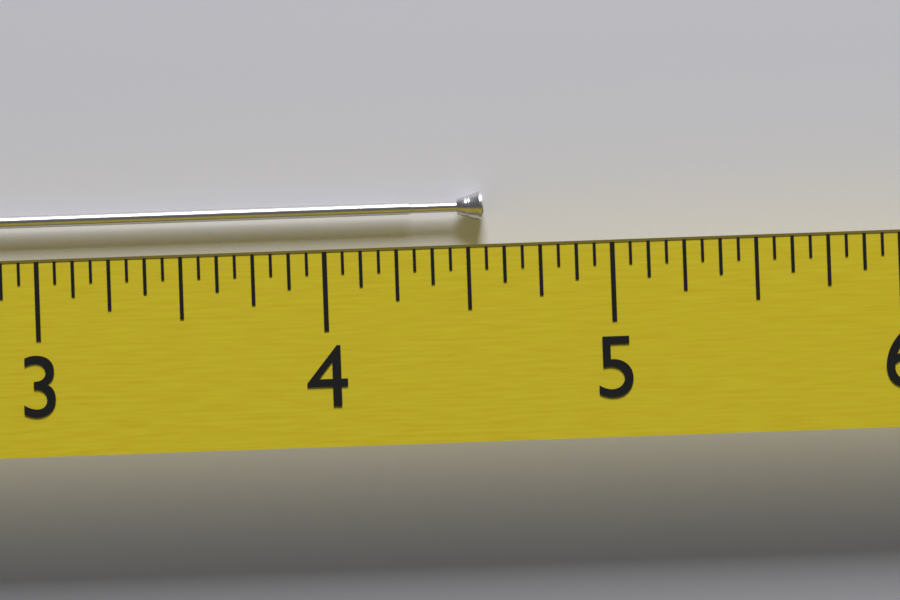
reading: 4.5625 (no unit)
